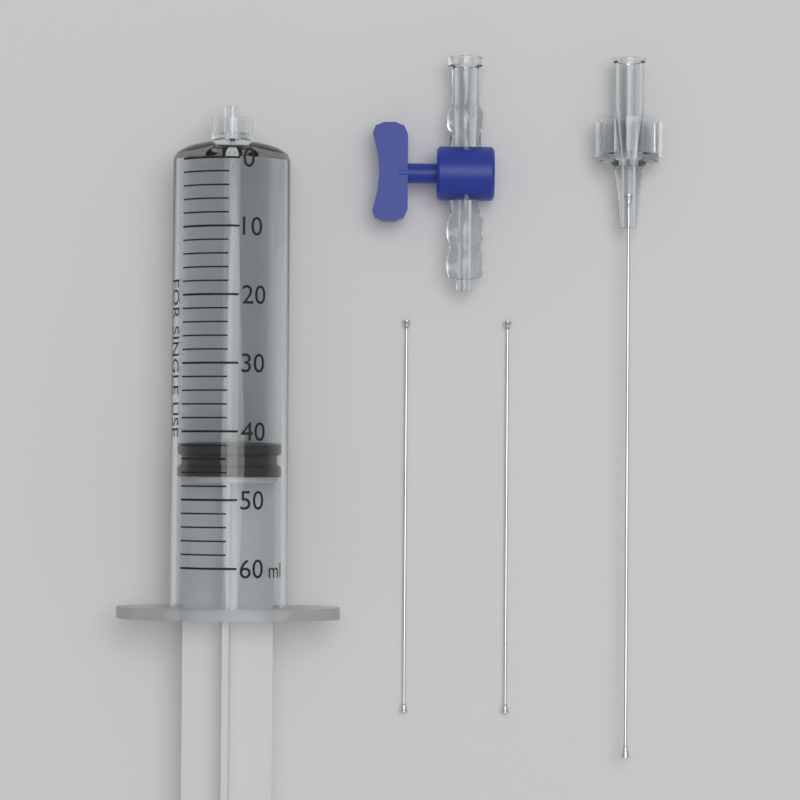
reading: 42 ml
